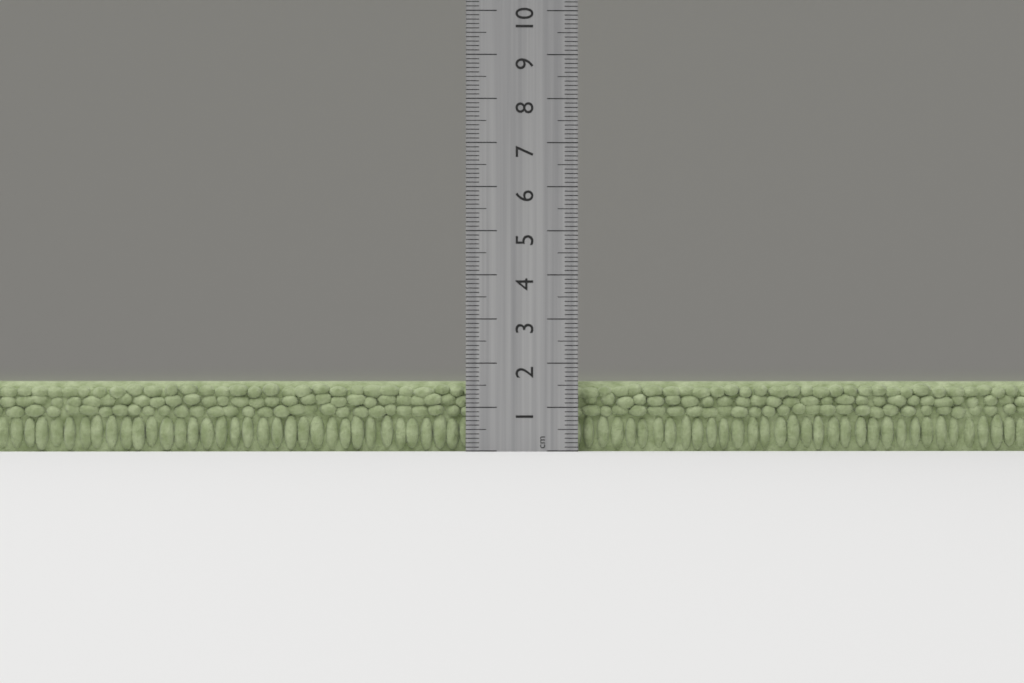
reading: 1.6 cm
